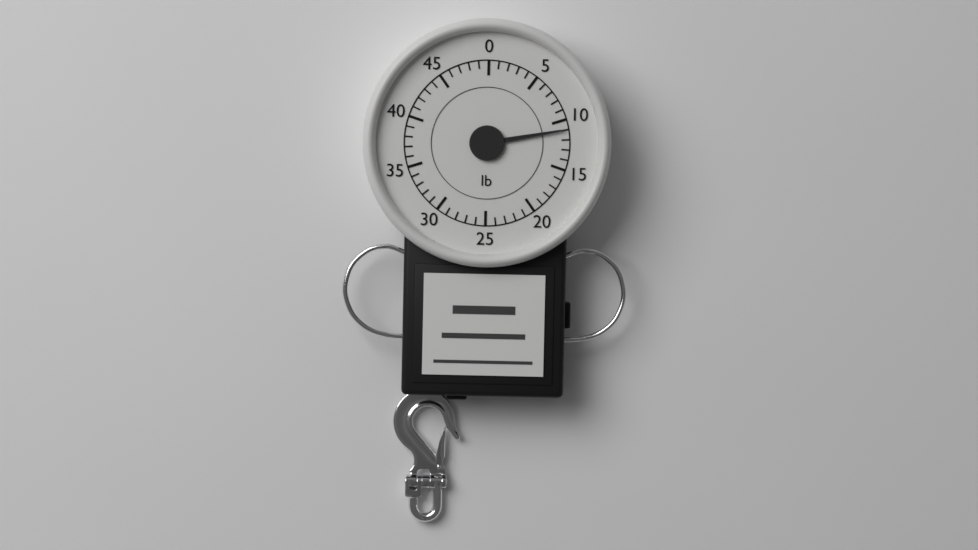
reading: 11 lb
